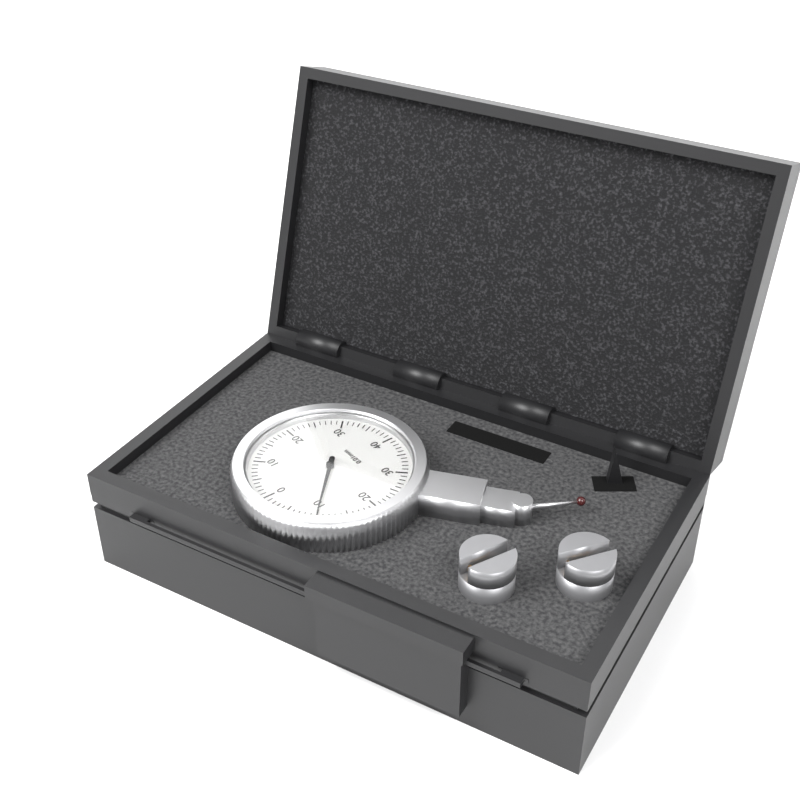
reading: 0.10 mm
